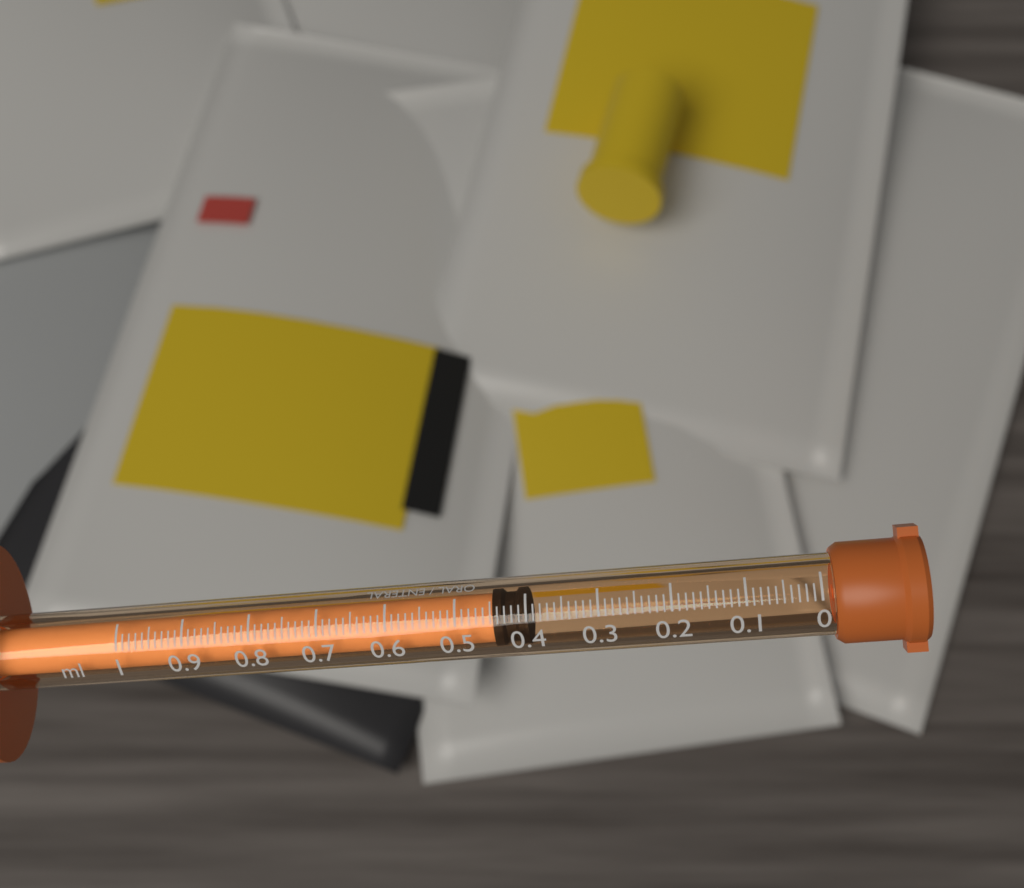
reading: 0.40 ml
